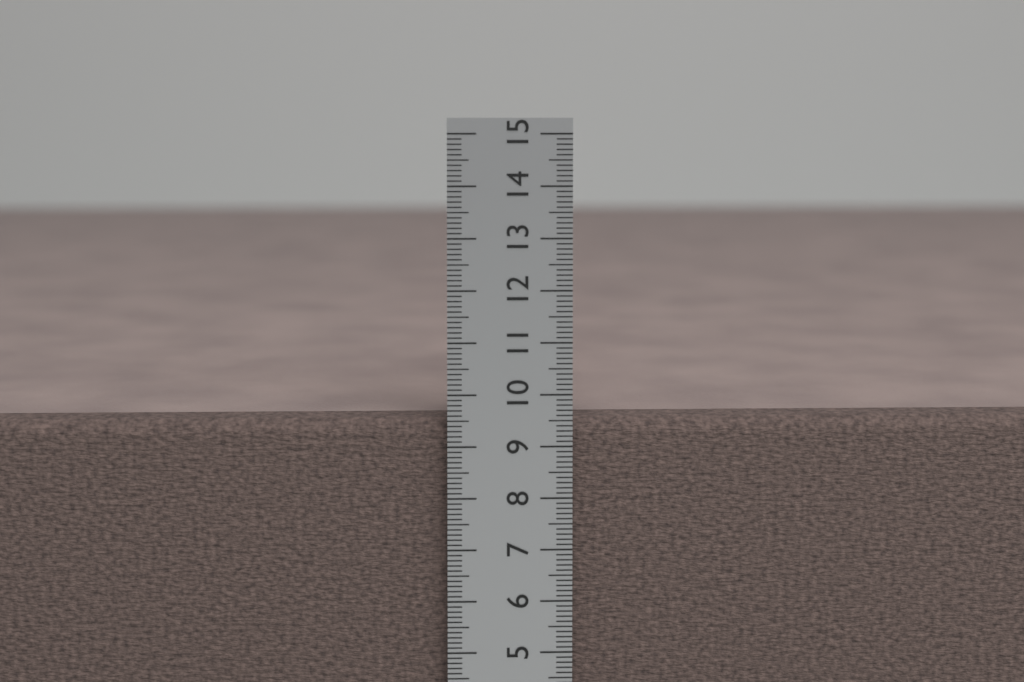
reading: 9.5 cm
